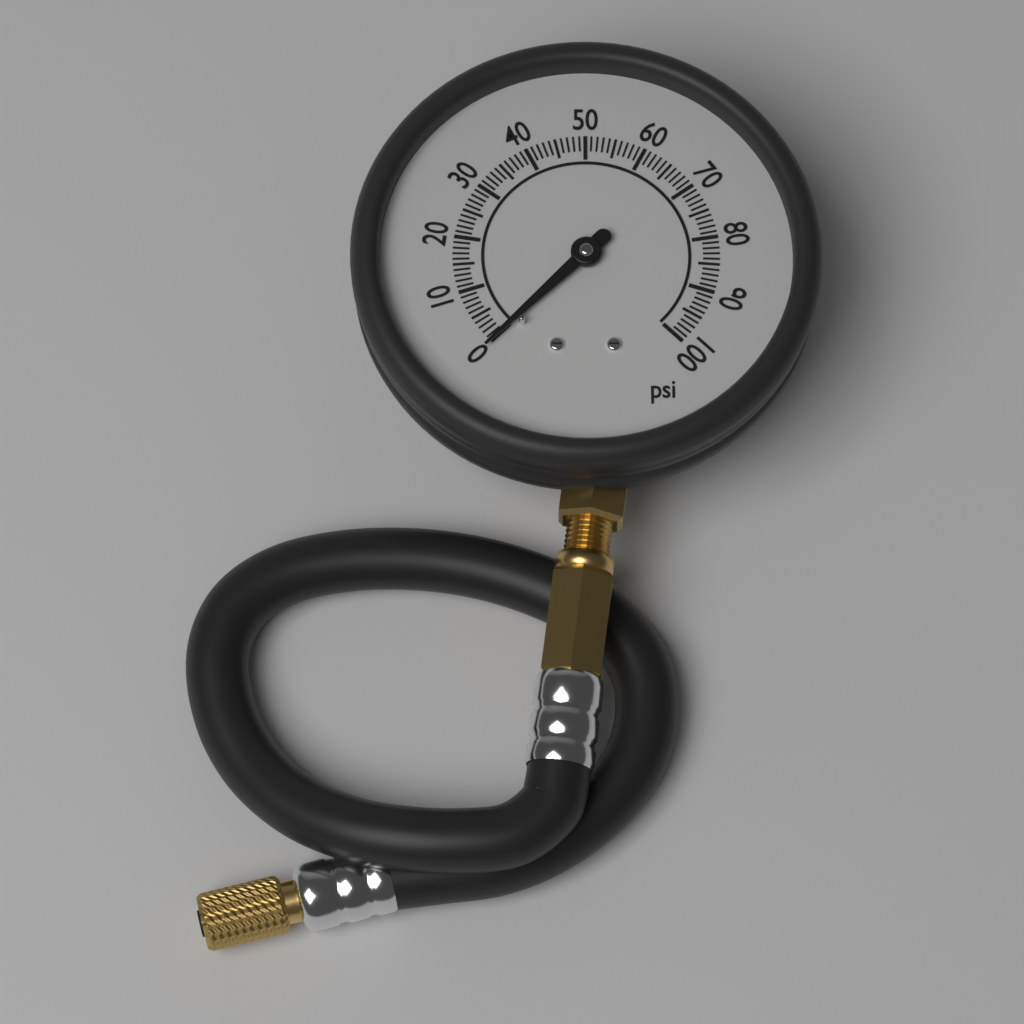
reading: 0 psi
